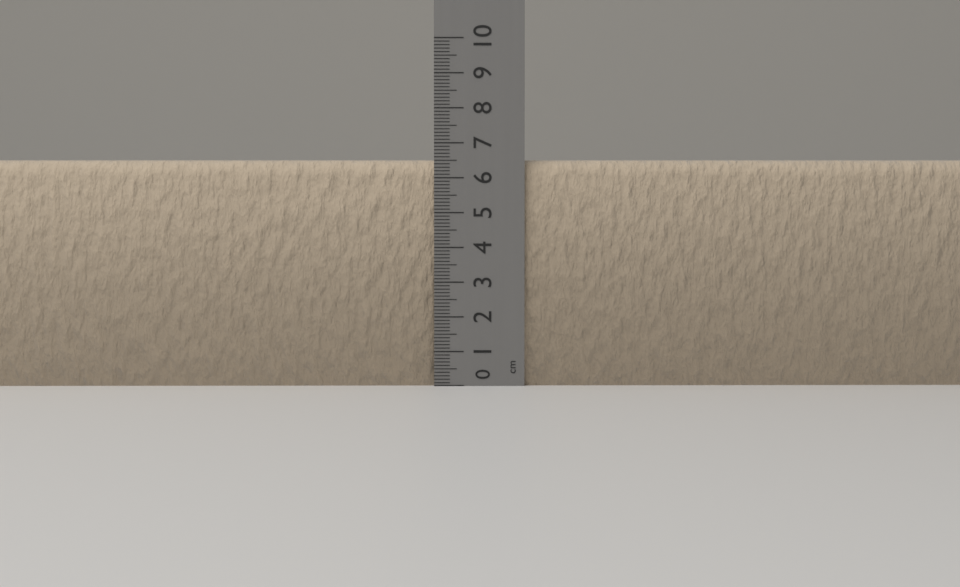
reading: 6.5 cm
